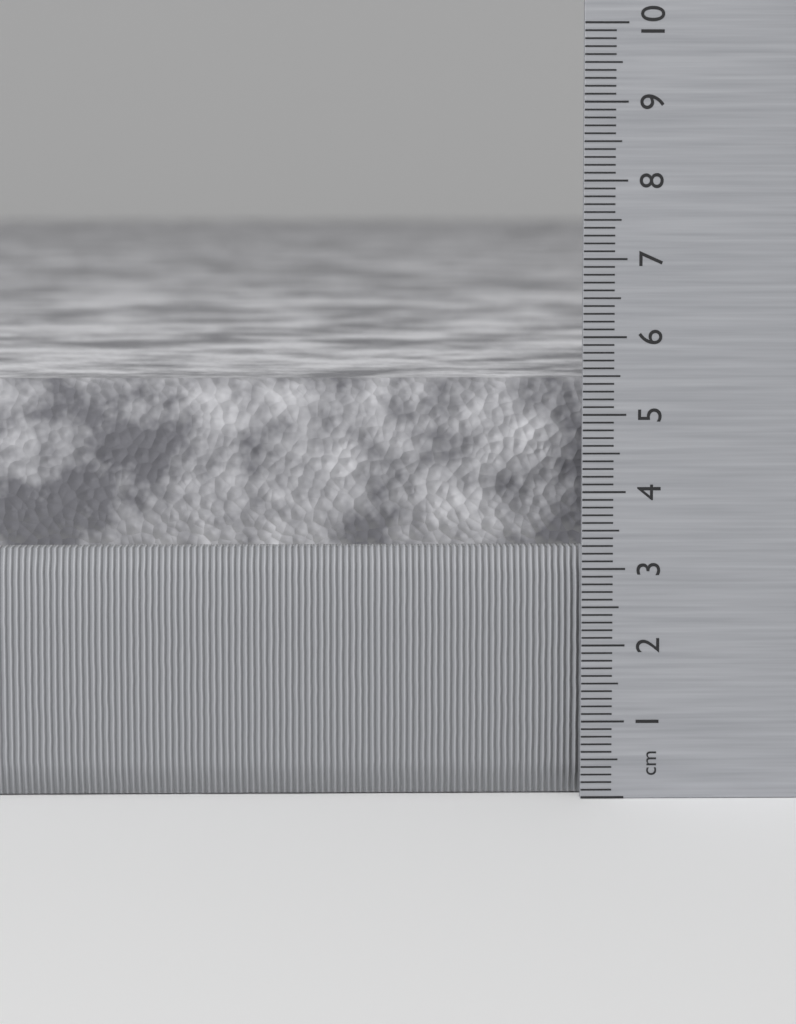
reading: 5.4 cm
